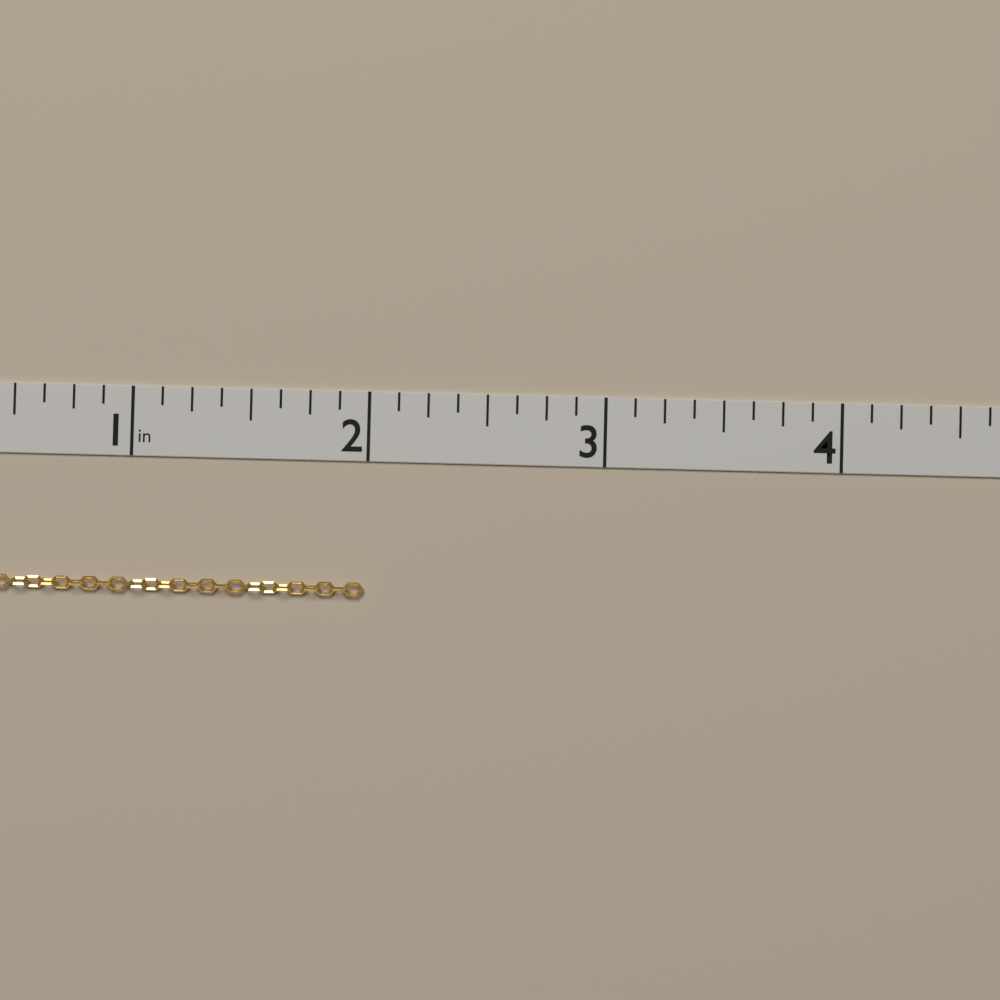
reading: 2.000 in
